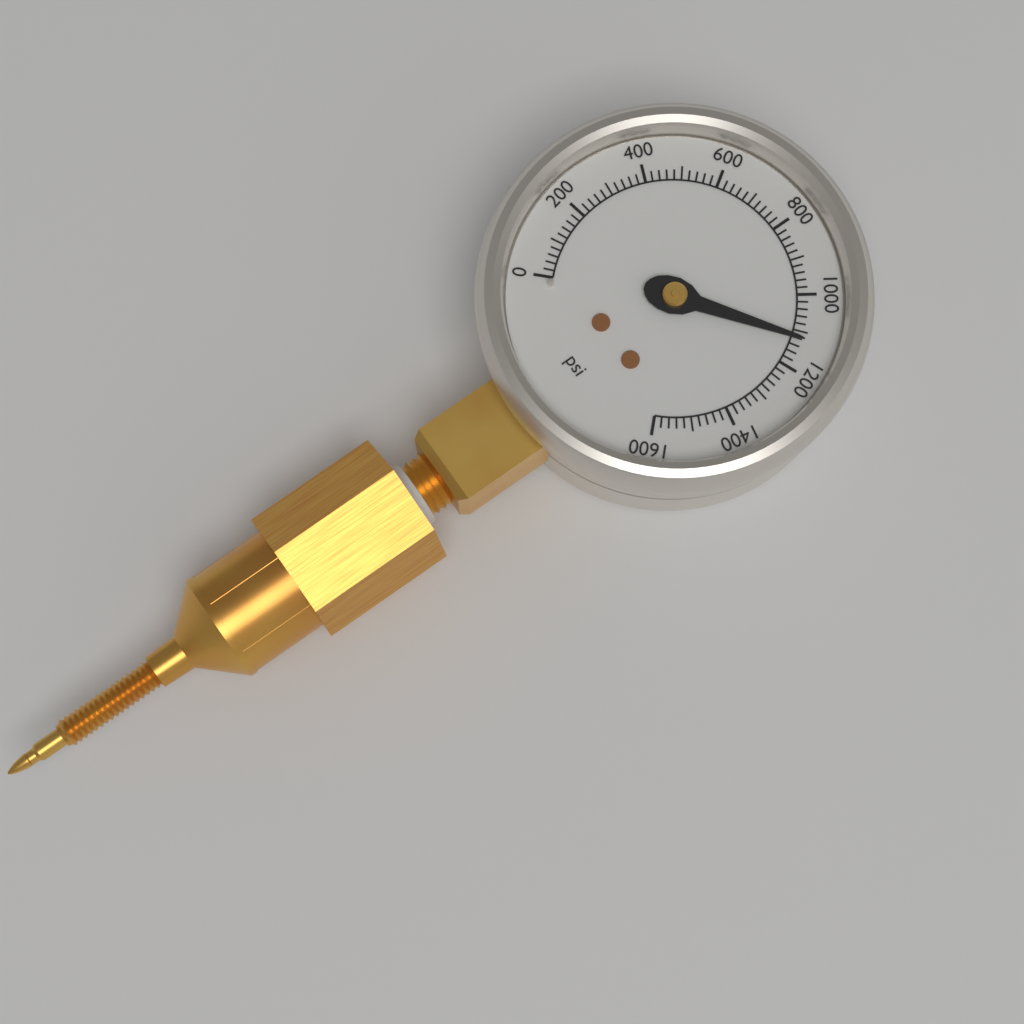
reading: 1120 psi
